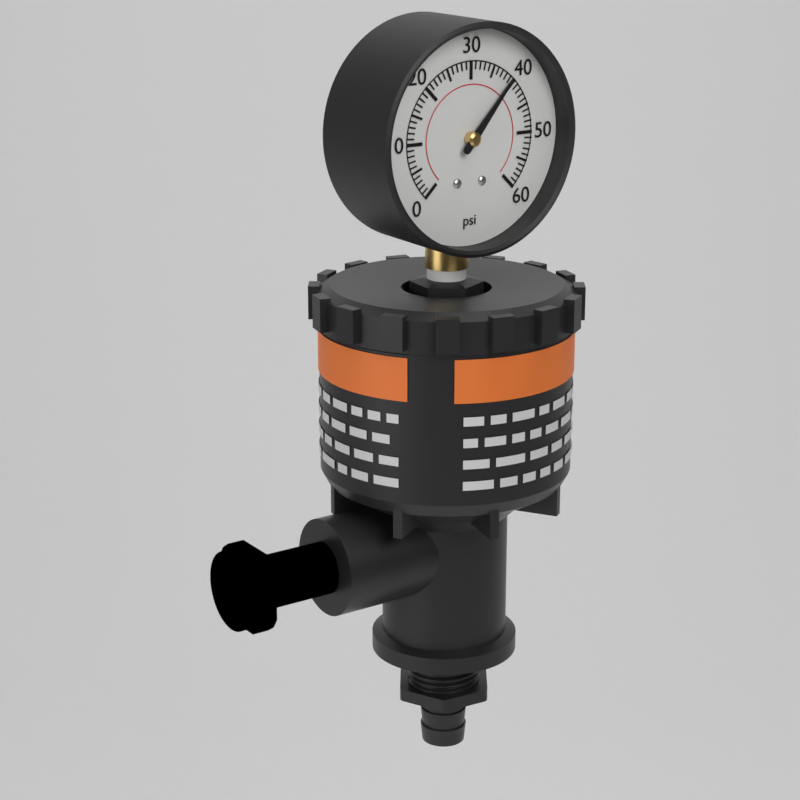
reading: 39 psi
